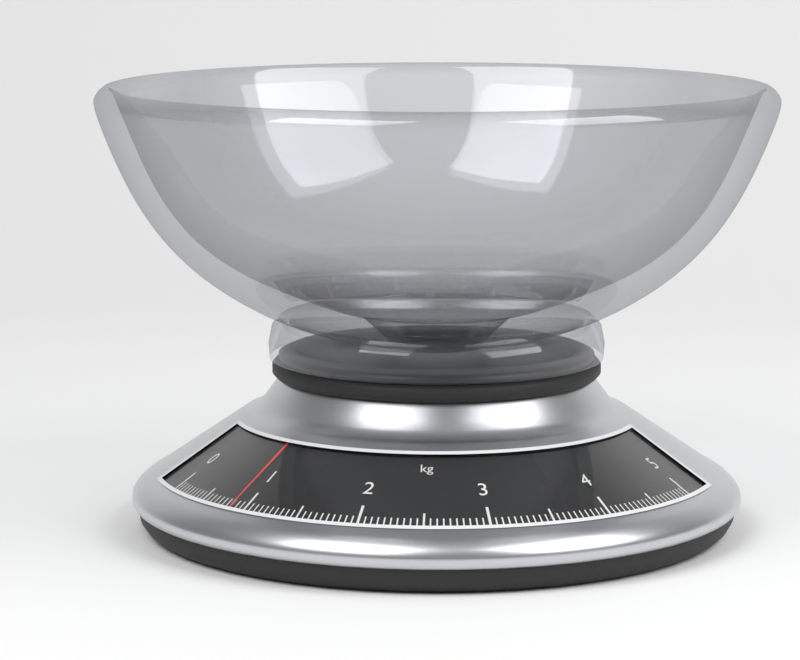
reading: 0.85 kg
